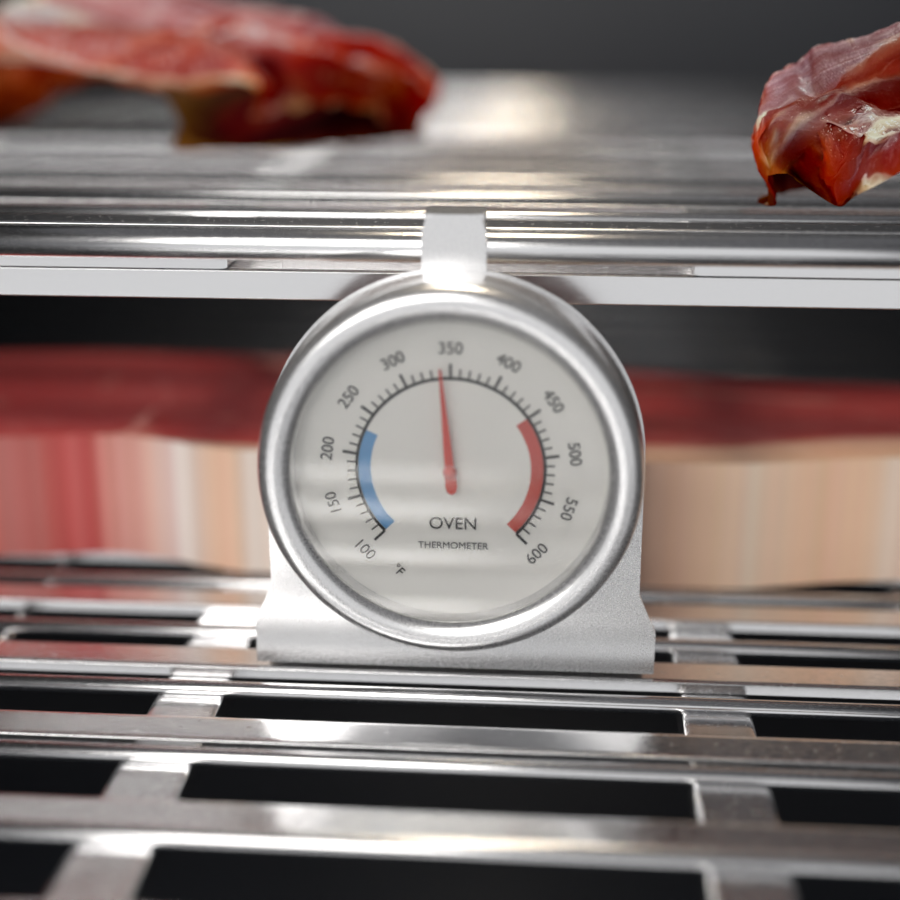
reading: 340 °F
